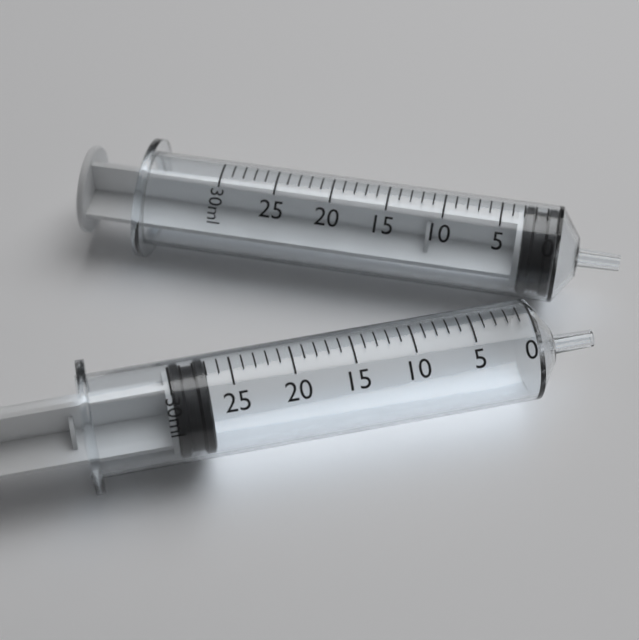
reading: 27 ml
